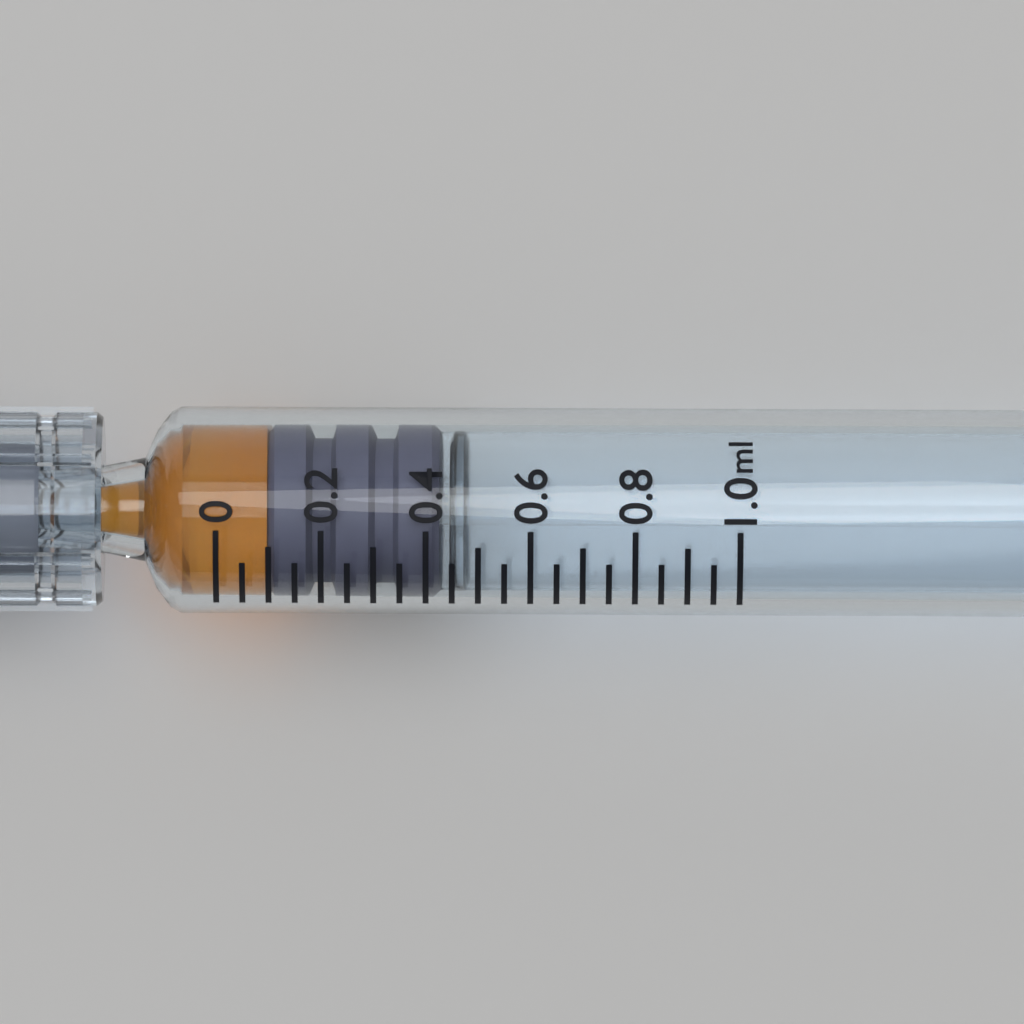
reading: 0.10 ml
